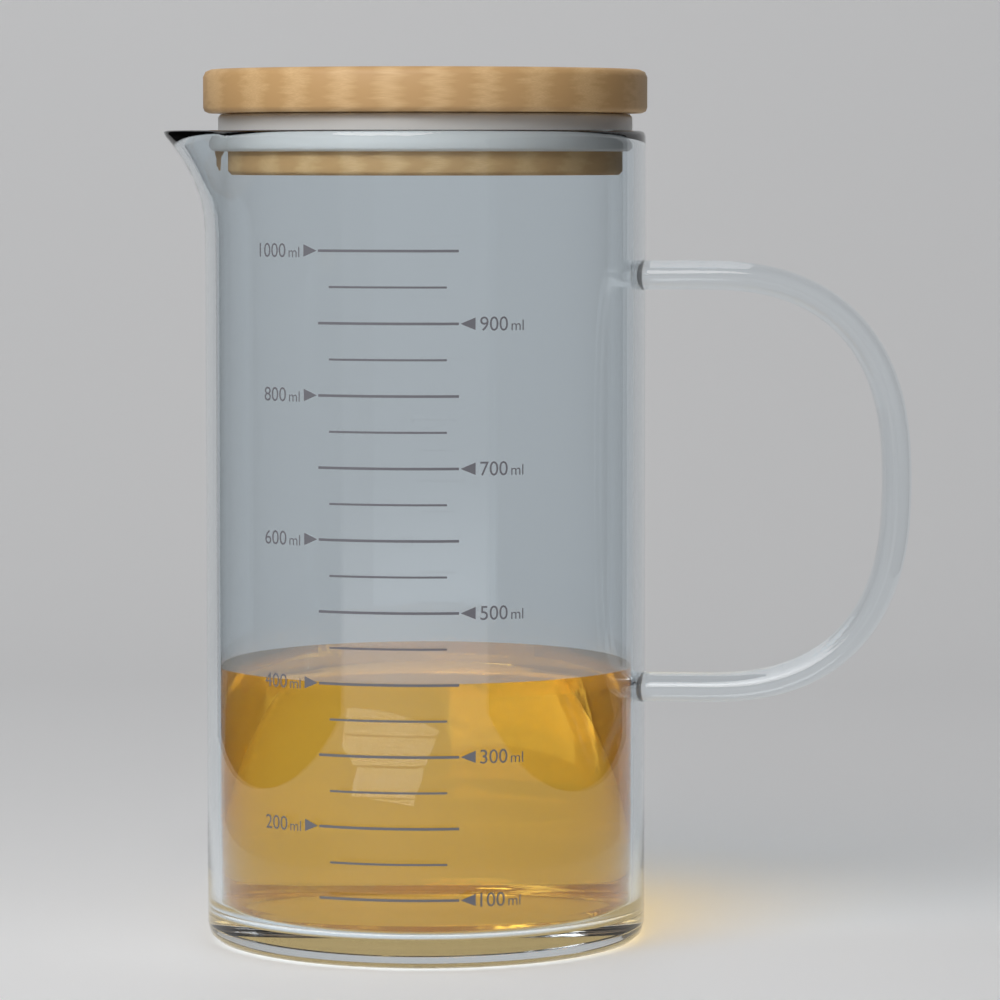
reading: 400 ml
